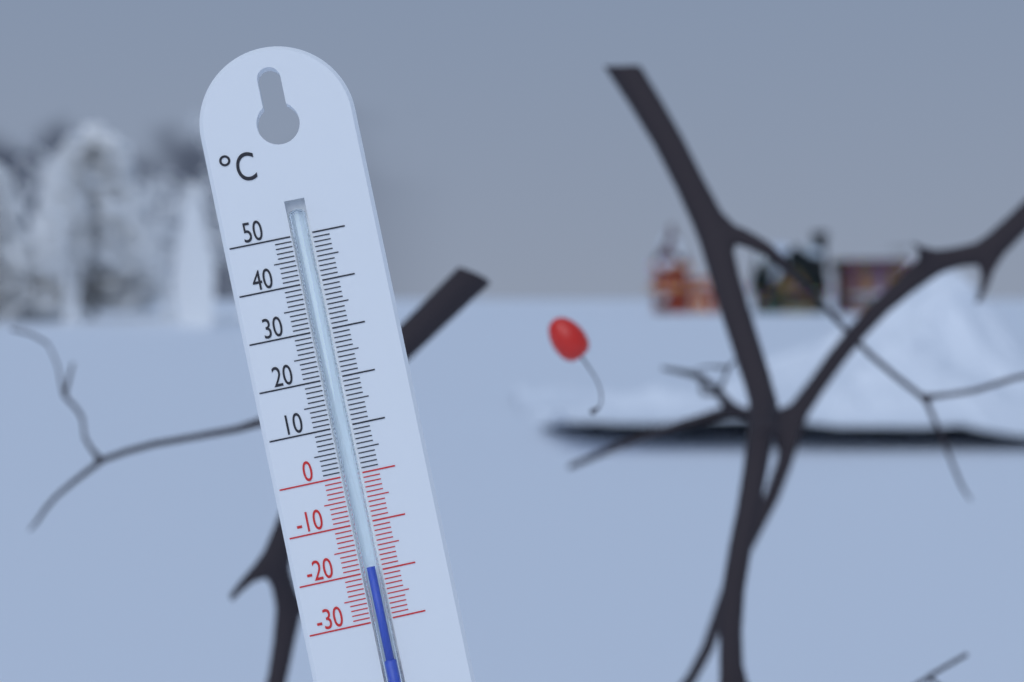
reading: -19 °C
